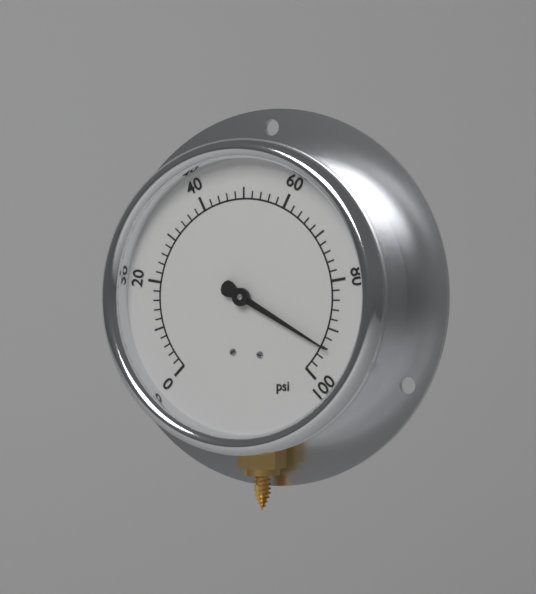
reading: 94 psi
